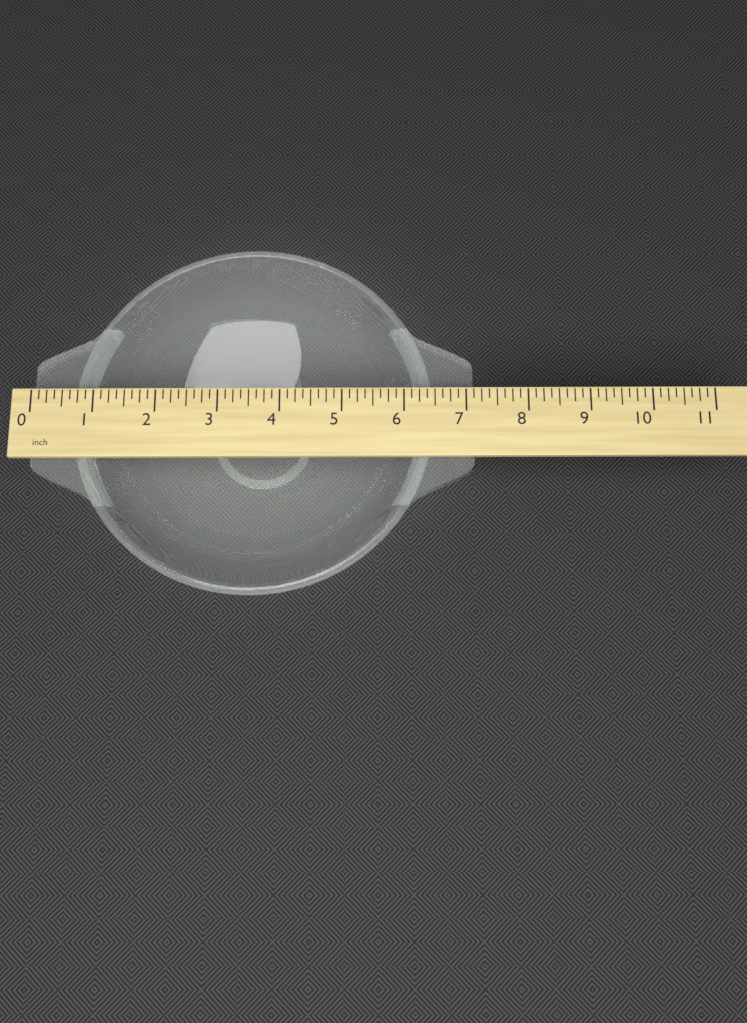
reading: 7.125 inch
